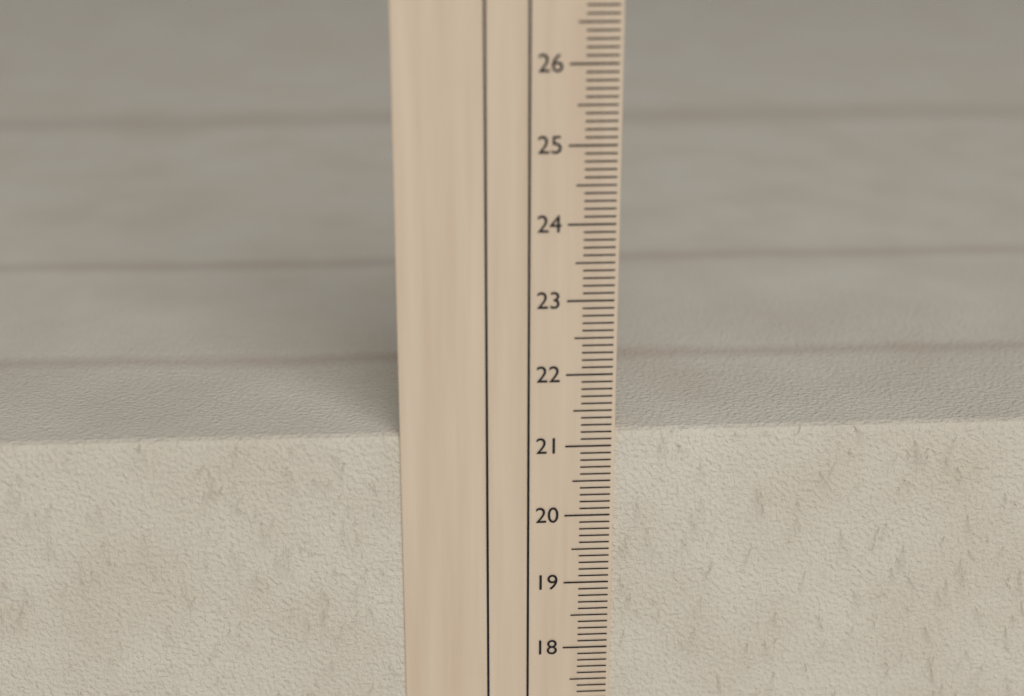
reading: 21.2 cm
